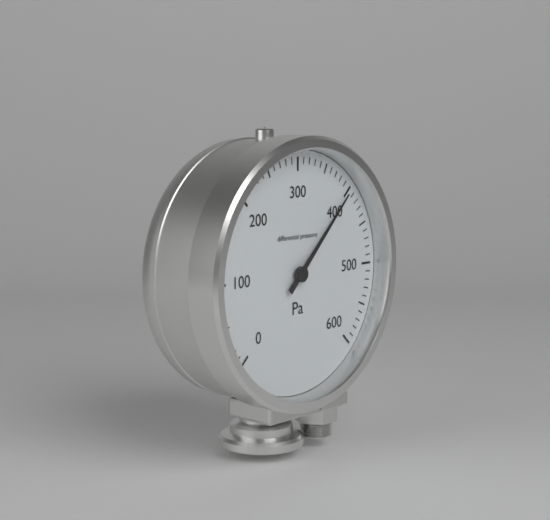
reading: 400 Pa
